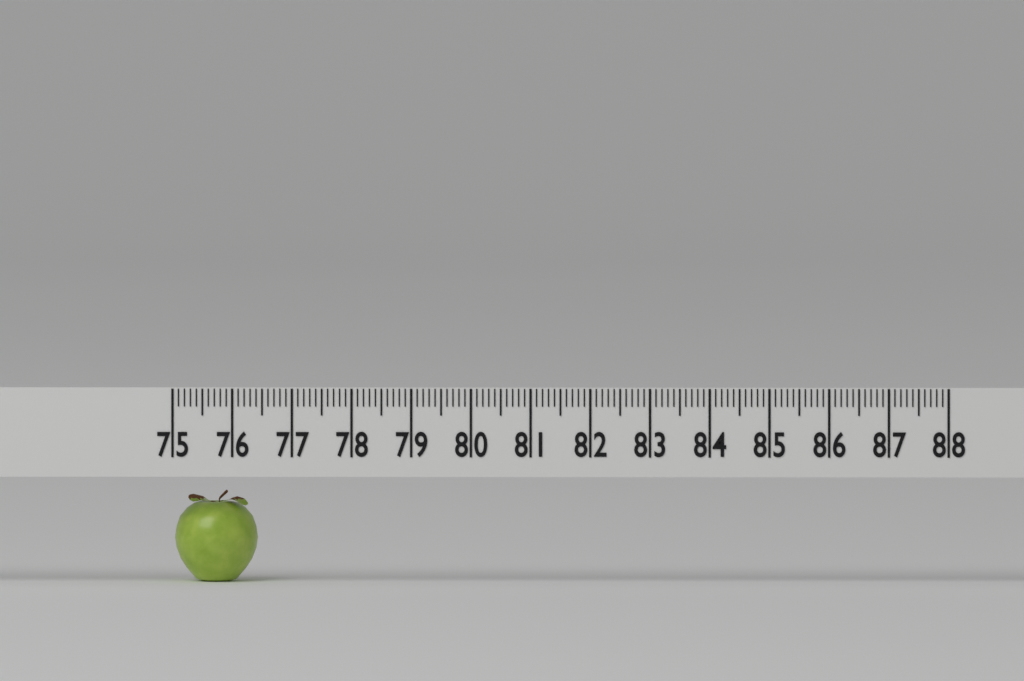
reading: 76.4 (no unit)
